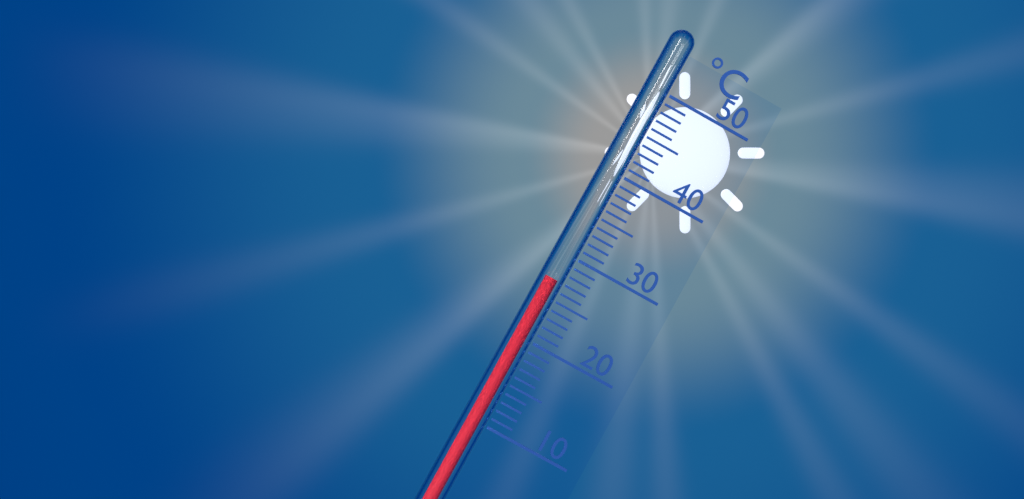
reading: 27 °C
